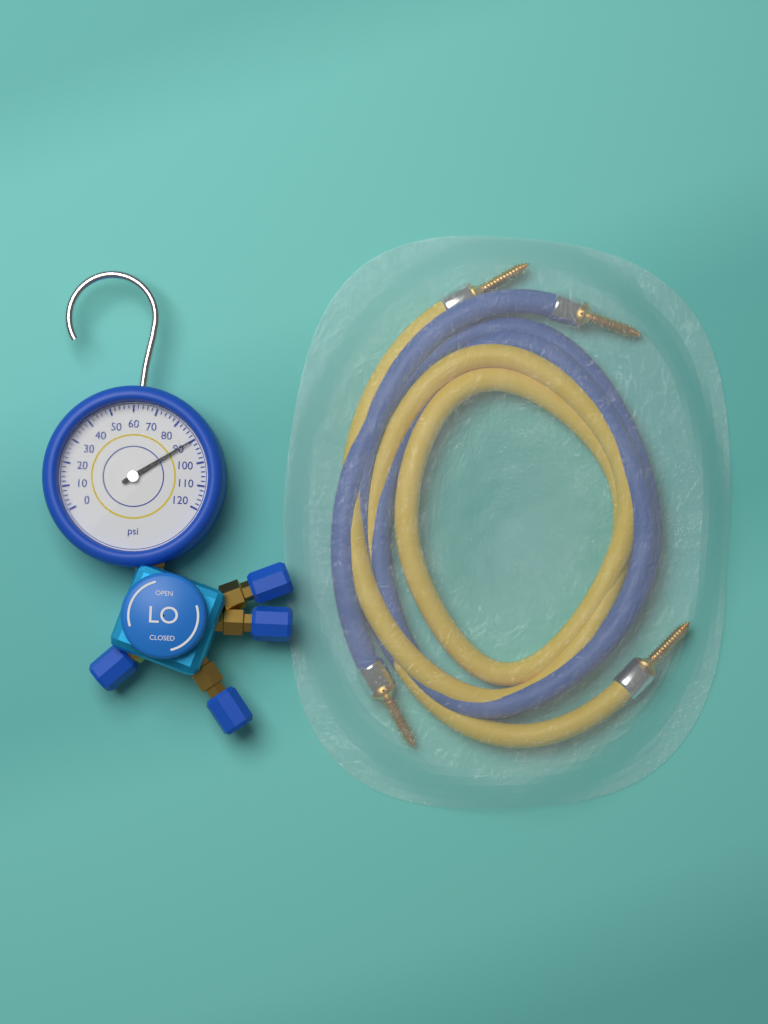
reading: 90 psi
